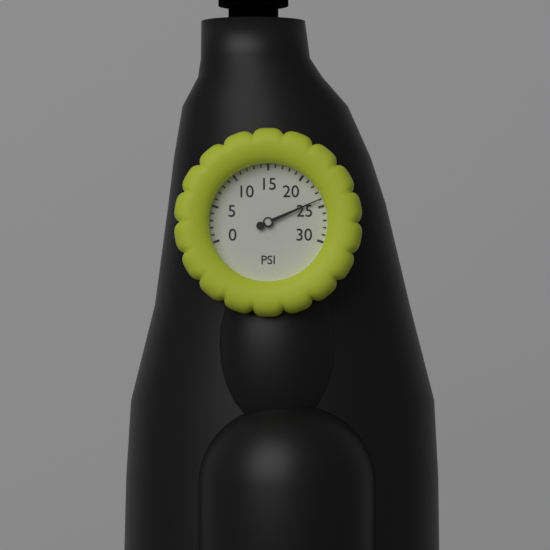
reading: 24 psi
